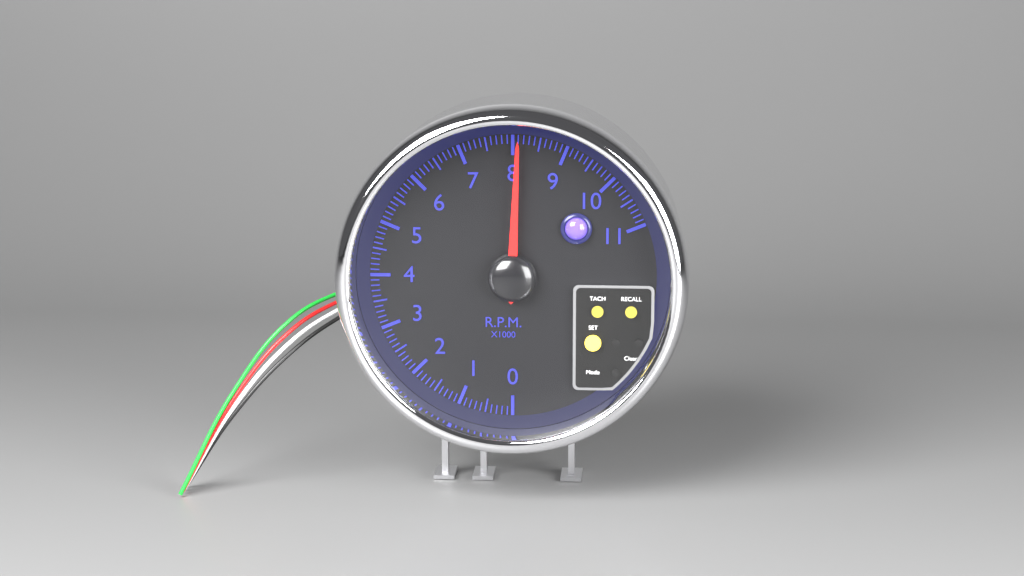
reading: 8.1 rpm x1000
